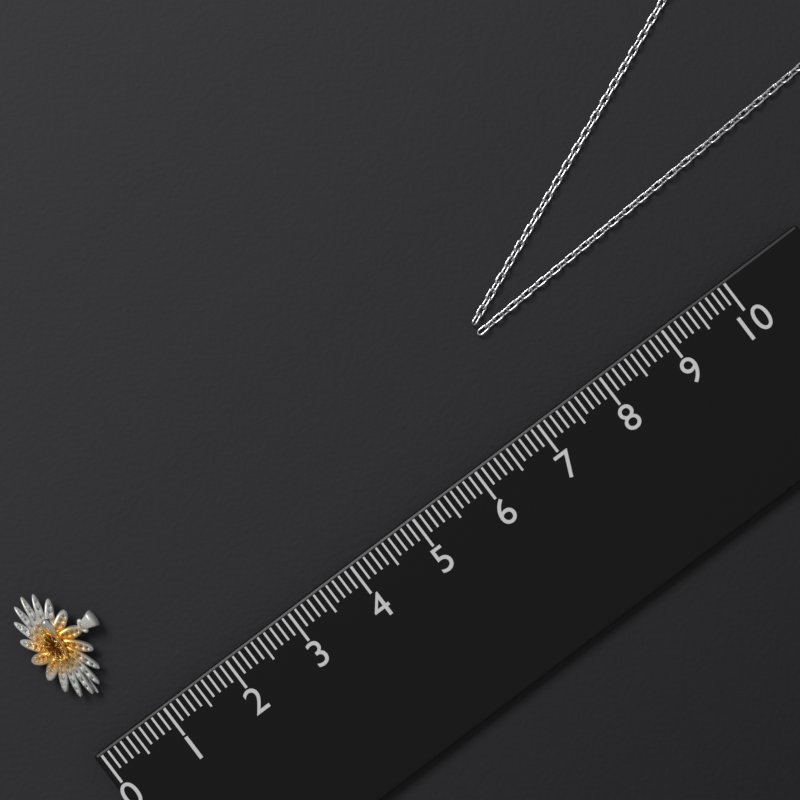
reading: 1.0 (no unit)
